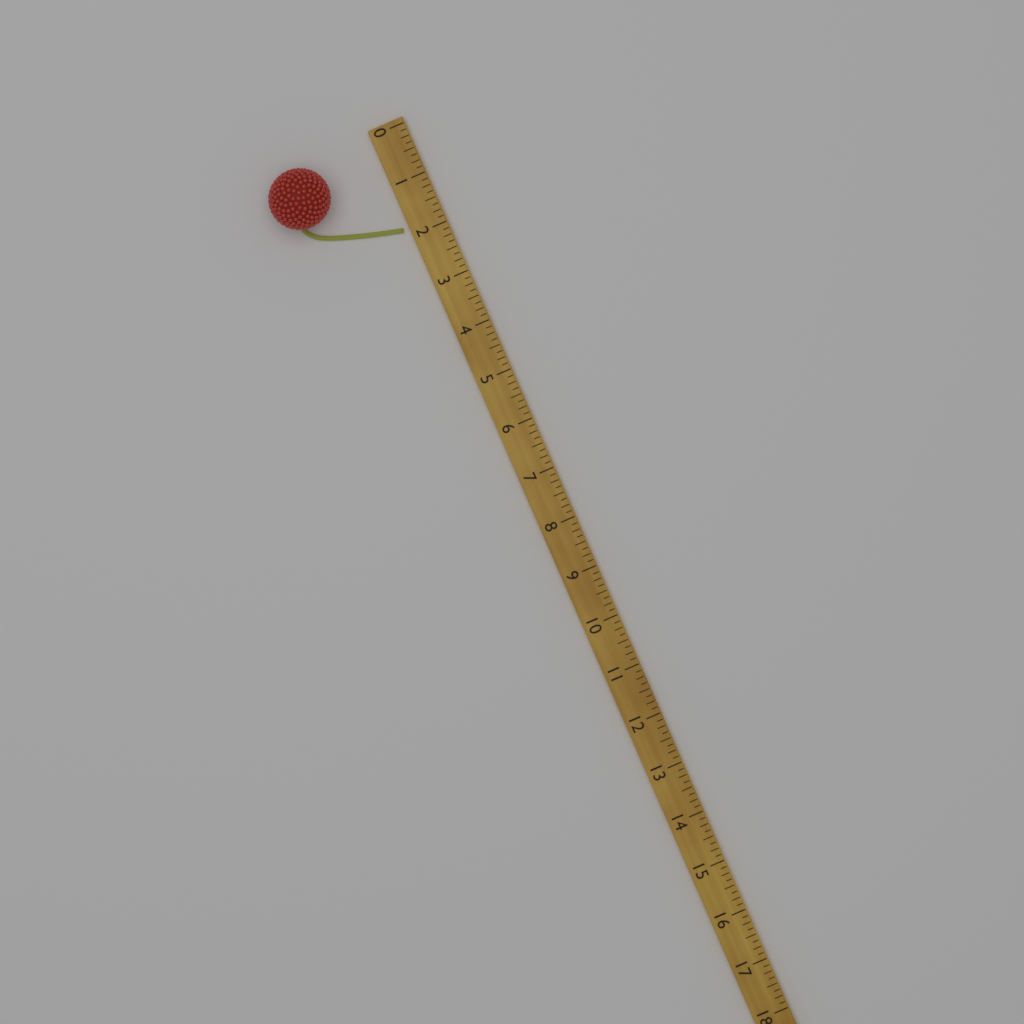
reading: 1.875 (no unit)
